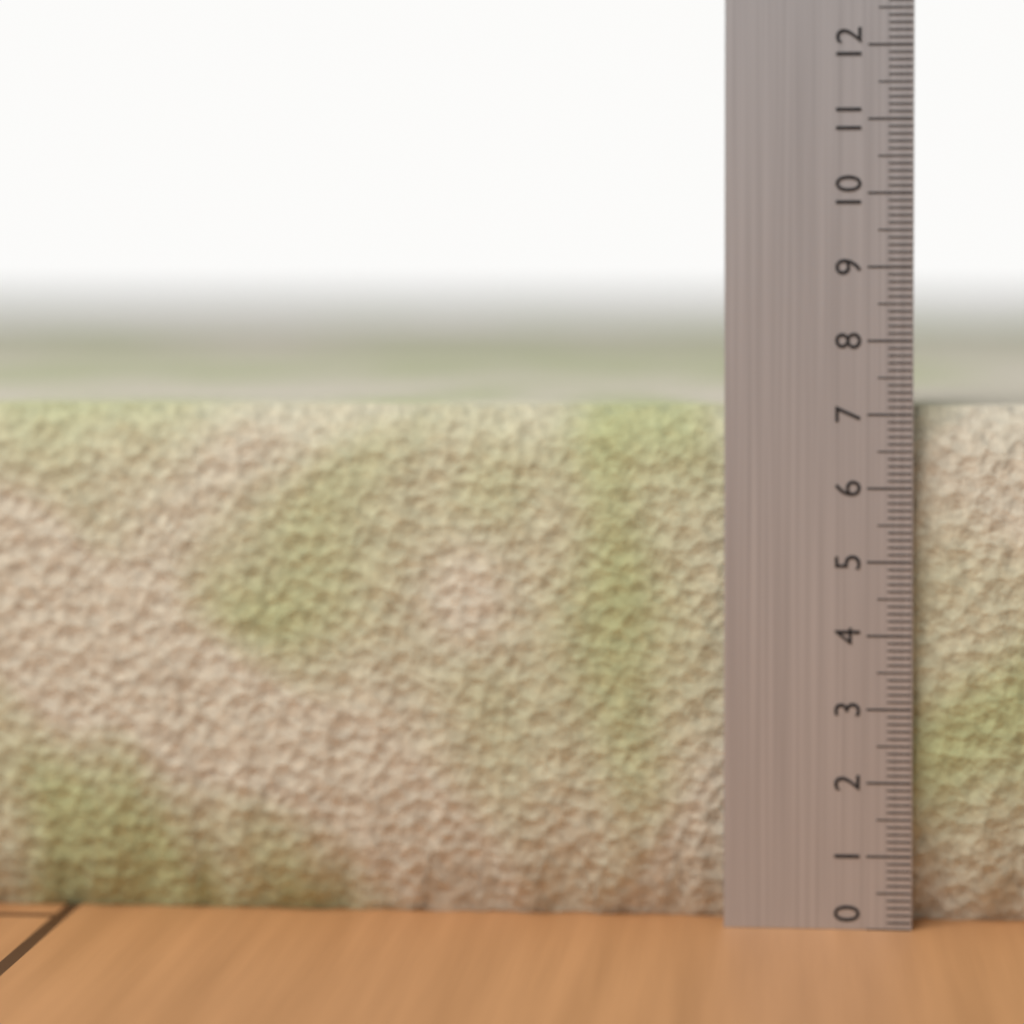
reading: 7.1 (no unit)
